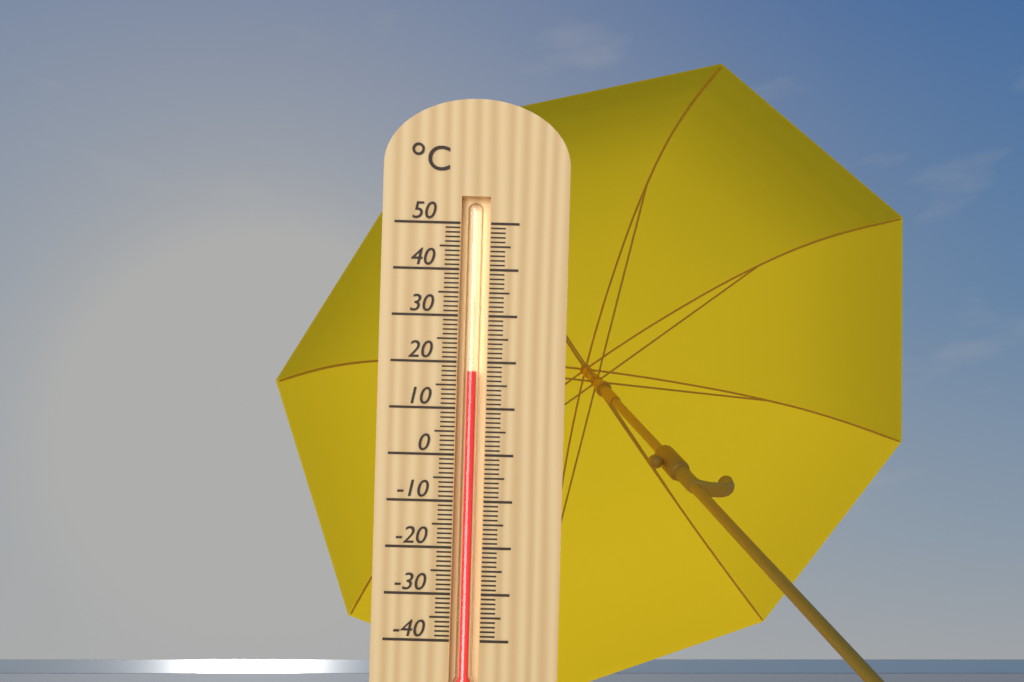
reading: 18 °C
